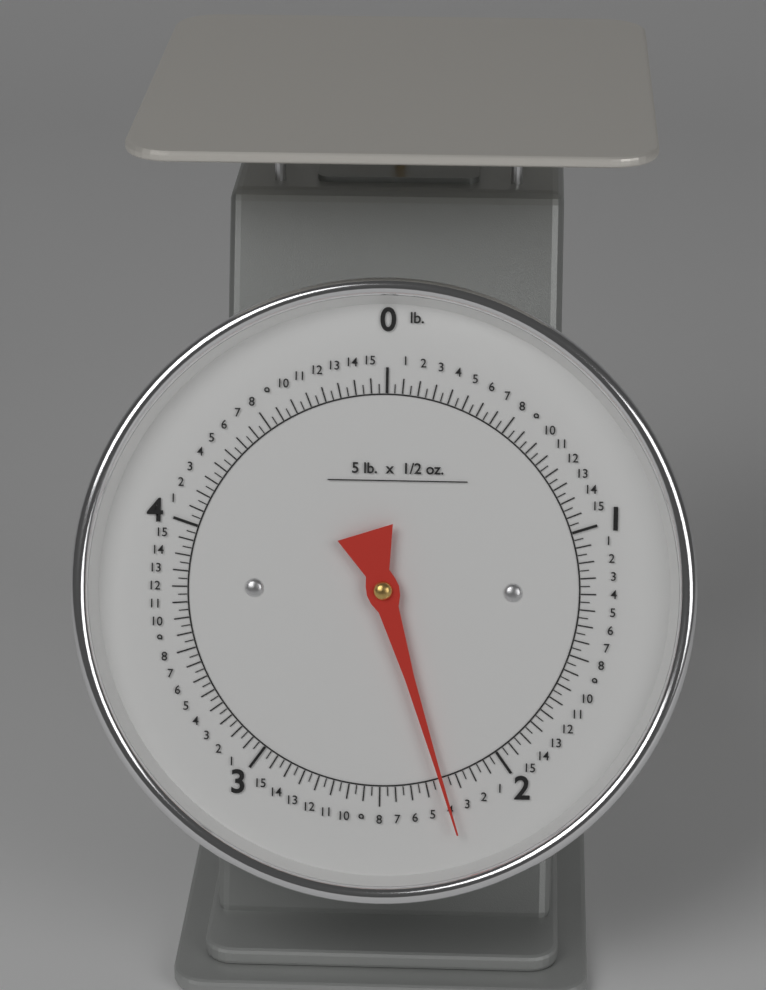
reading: 2.25000 lb
